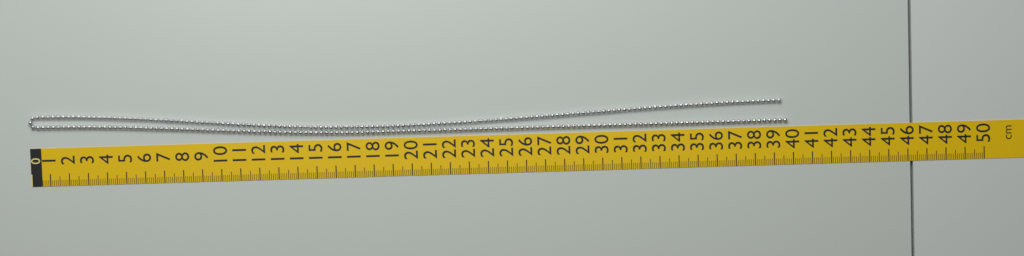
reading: 39.7 cm
